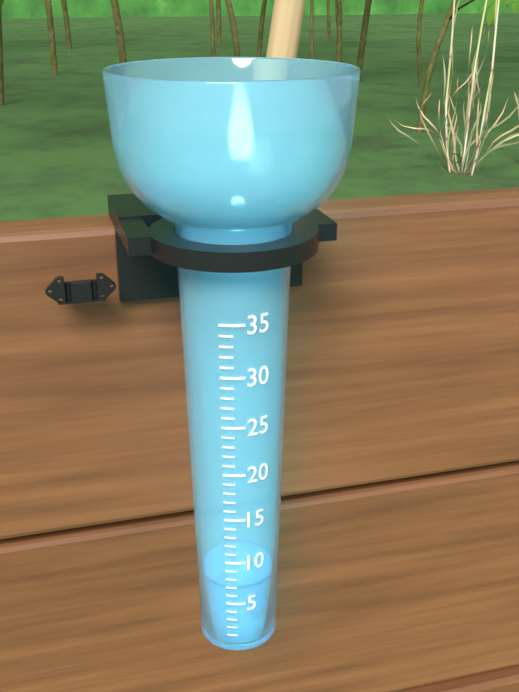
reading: 7 (no unit)
